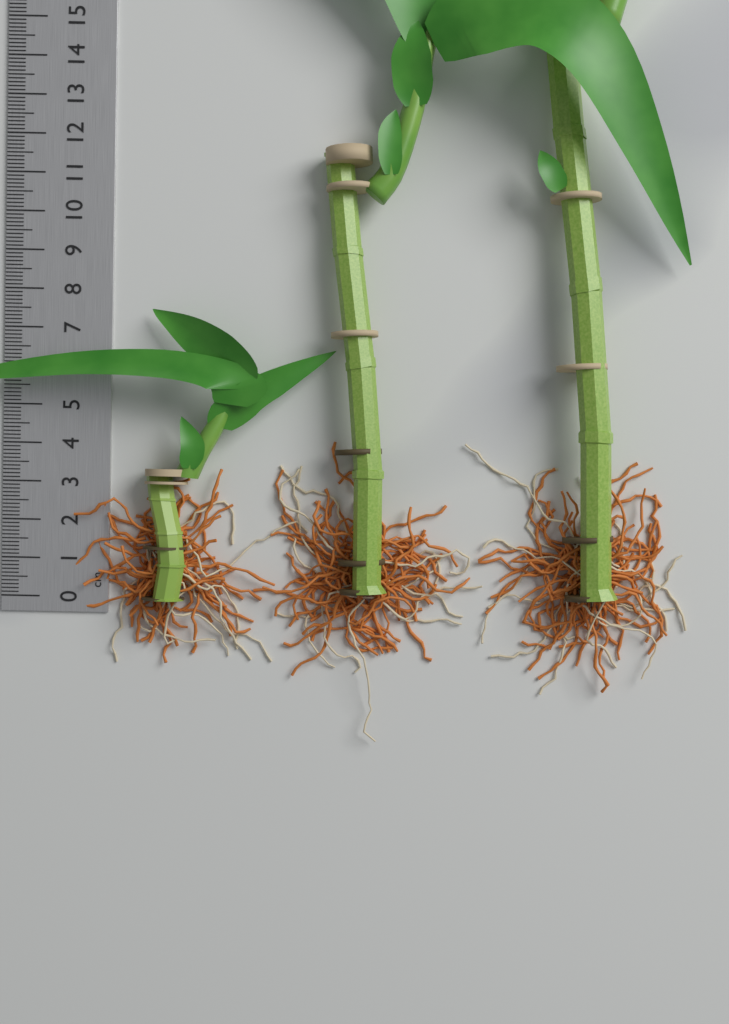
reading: 7.5 cm
